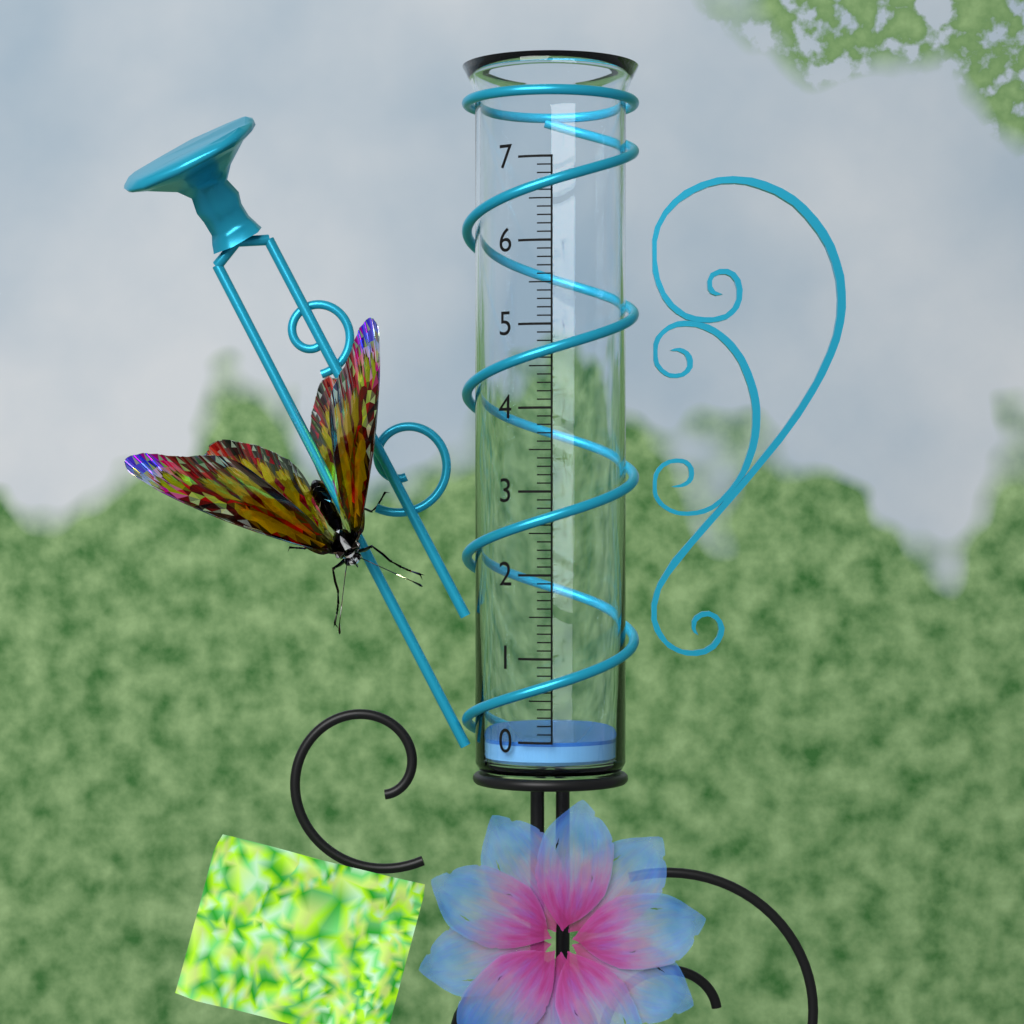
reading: 0.0 (no unit)
